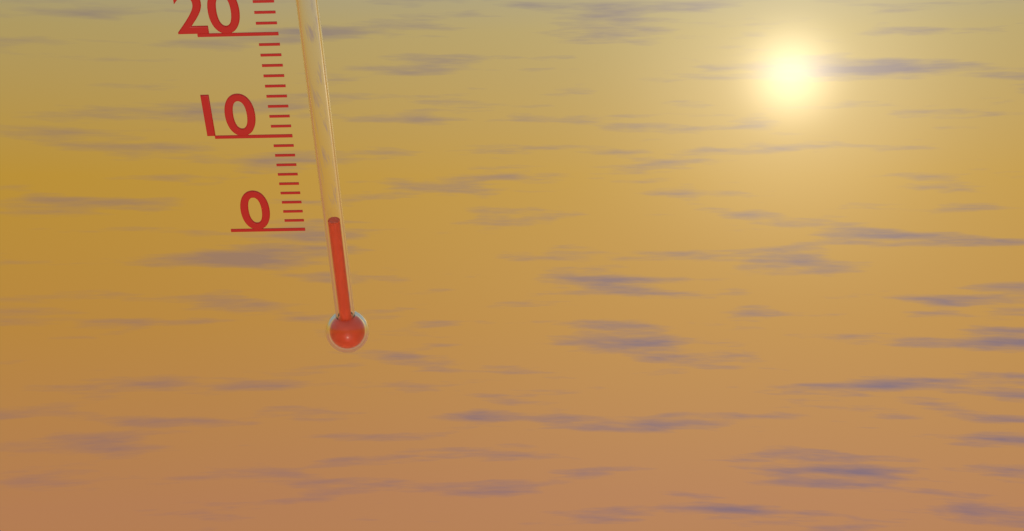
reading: 1 °C
